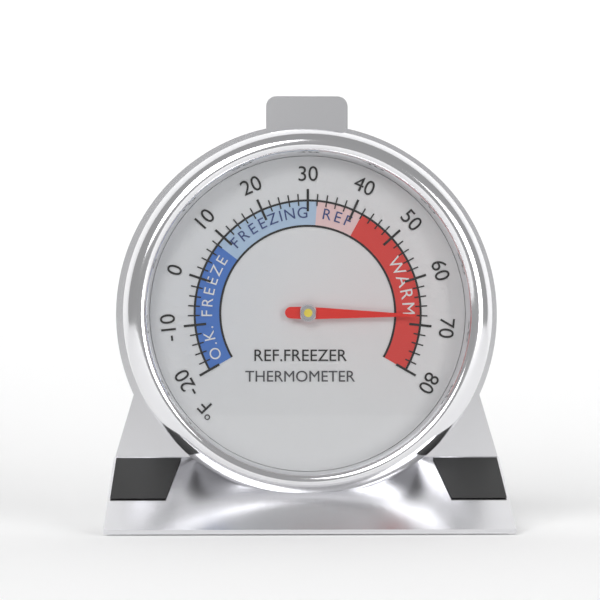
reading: 68 °F
